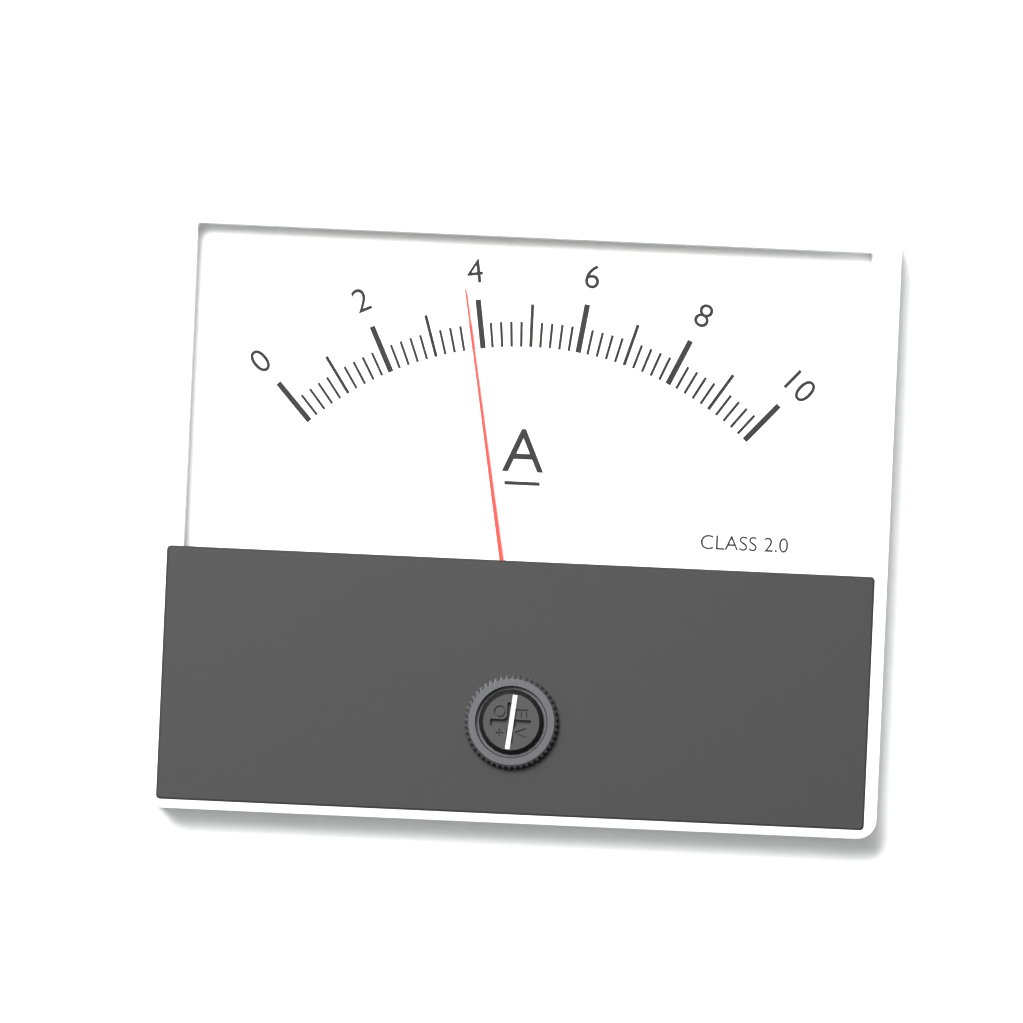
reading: 3.8 A
